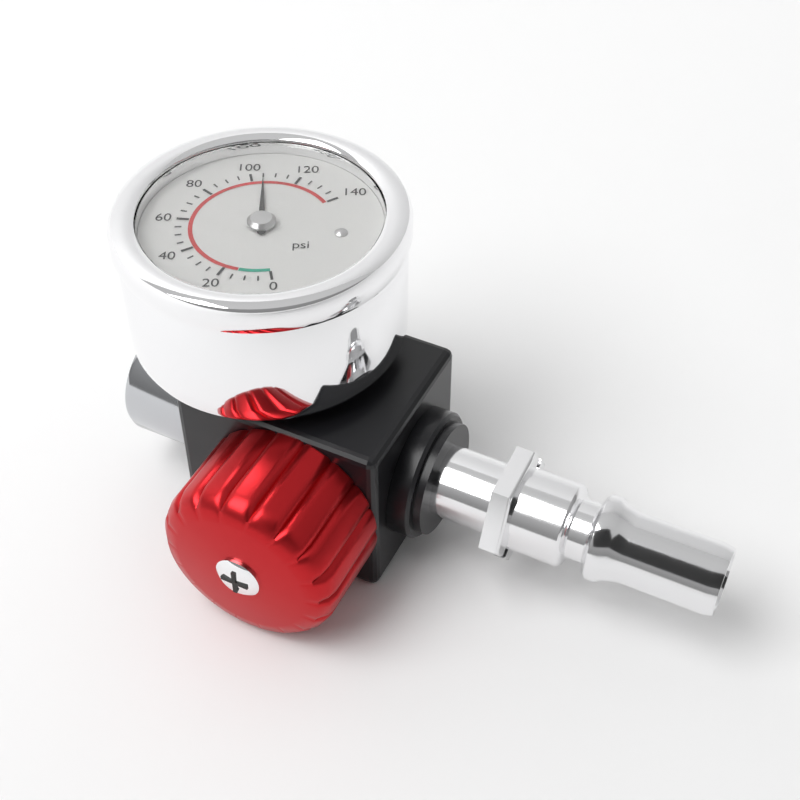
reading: 105 psi
